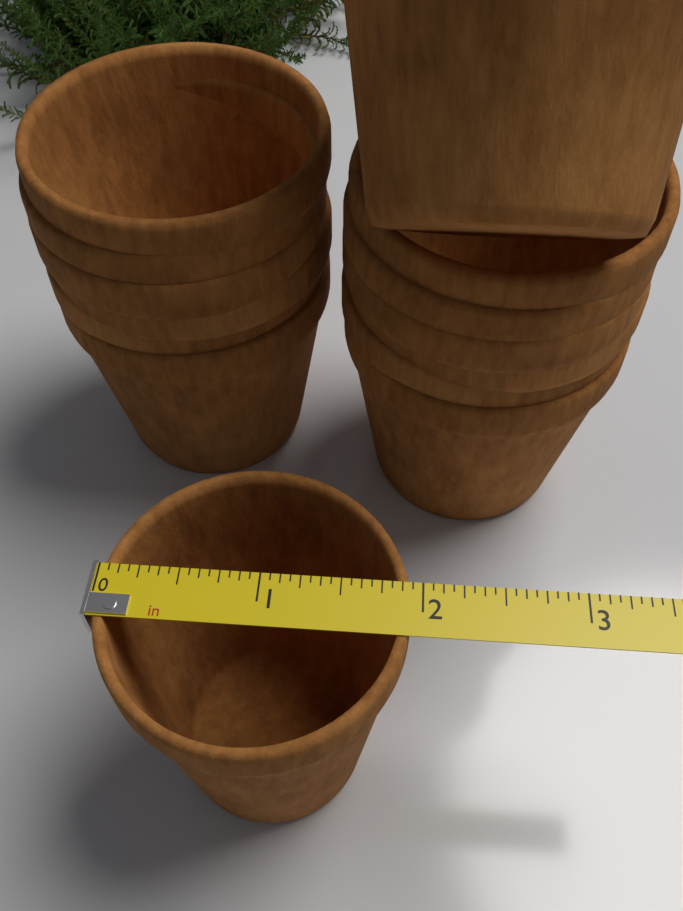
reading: 1.9375 in
